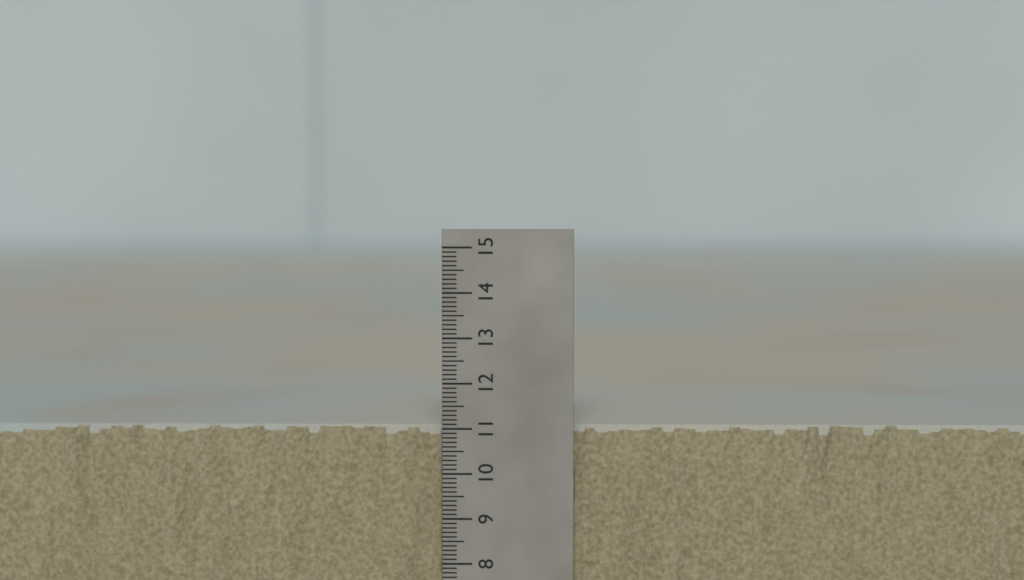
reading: 11.0 (no unit)
